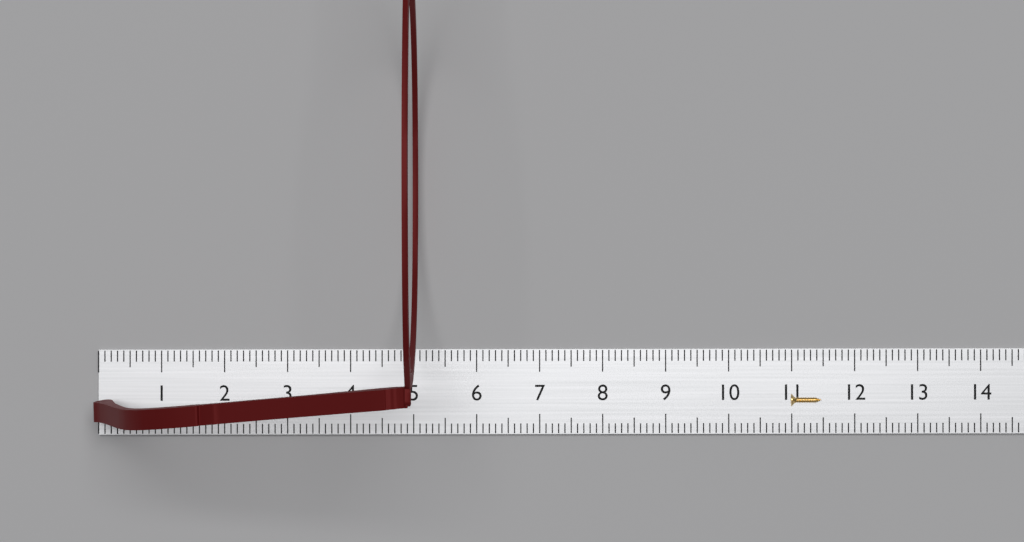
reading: 5.1 cm
